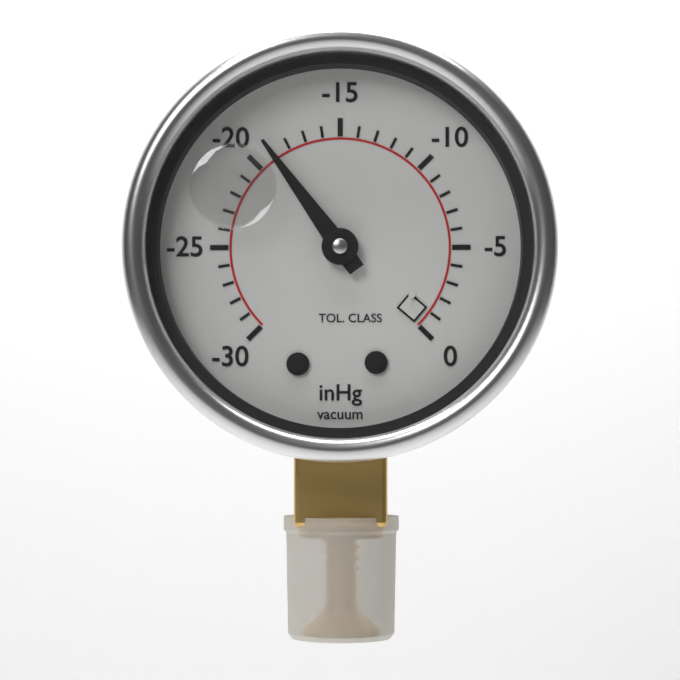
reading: -19 inHg
